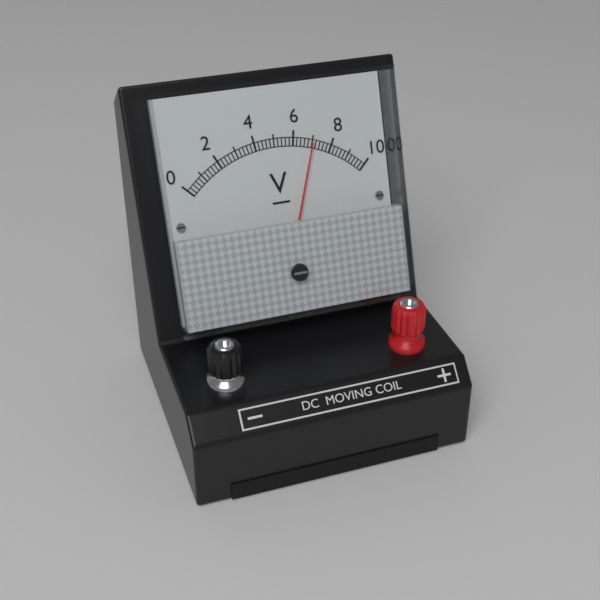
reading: 7.0 V
